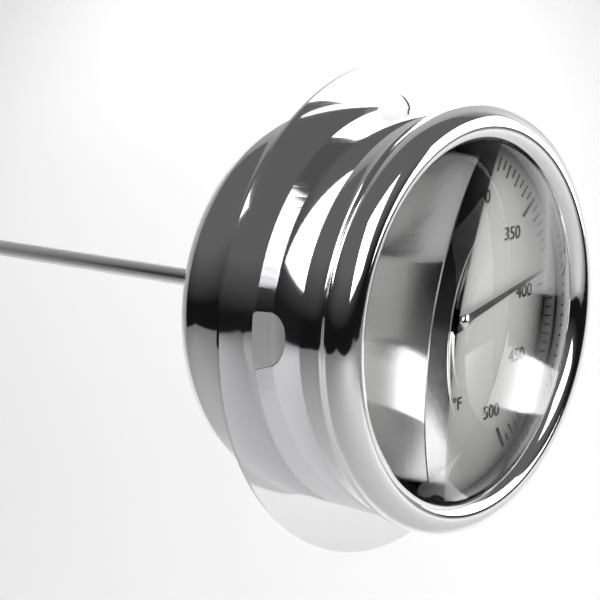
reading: 390 °F
